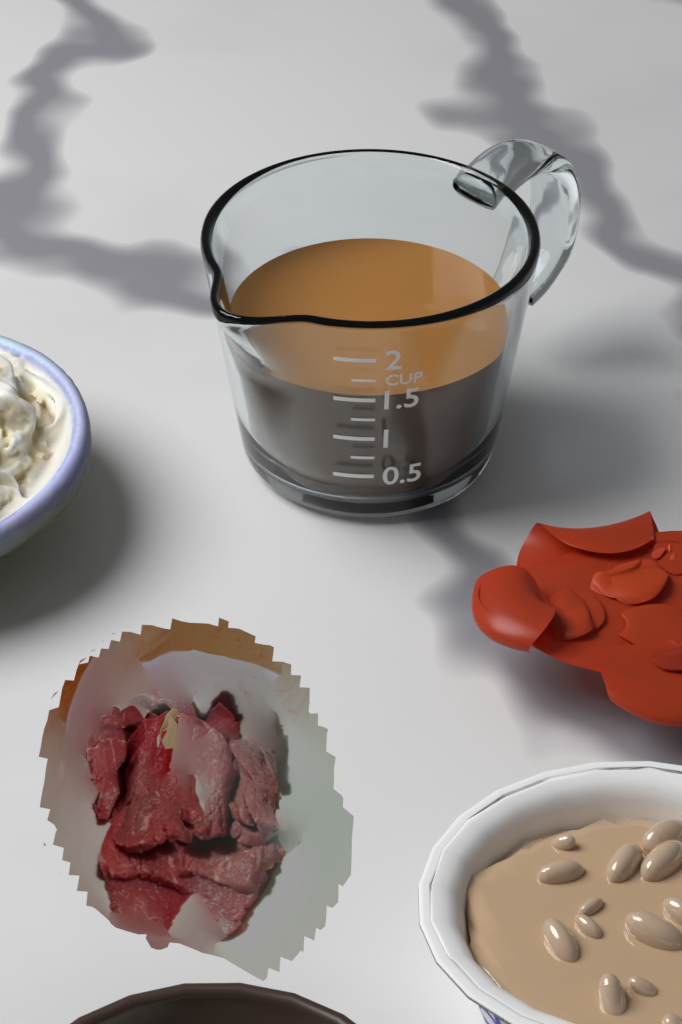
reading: 1.50 cup
